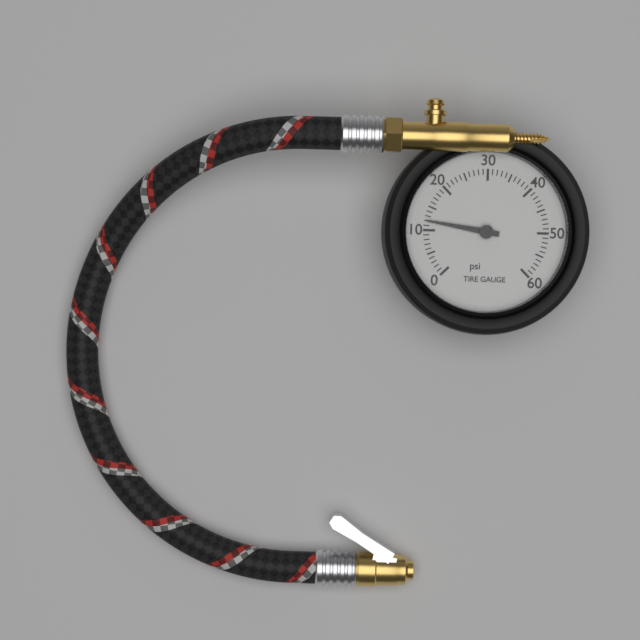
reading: 12 psi
